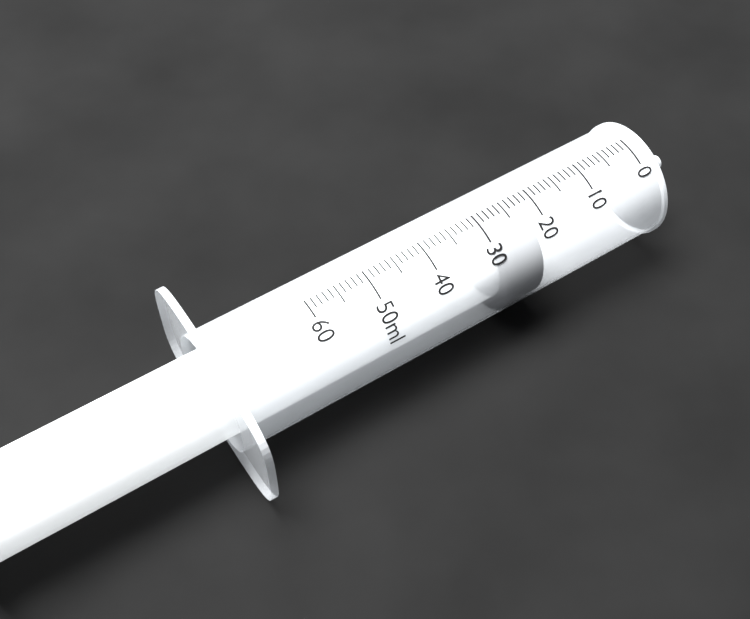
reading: 22 ml
